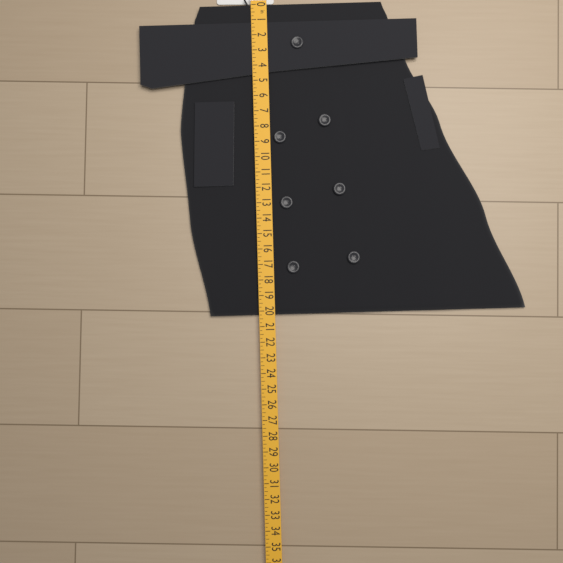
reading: 20.25 in
